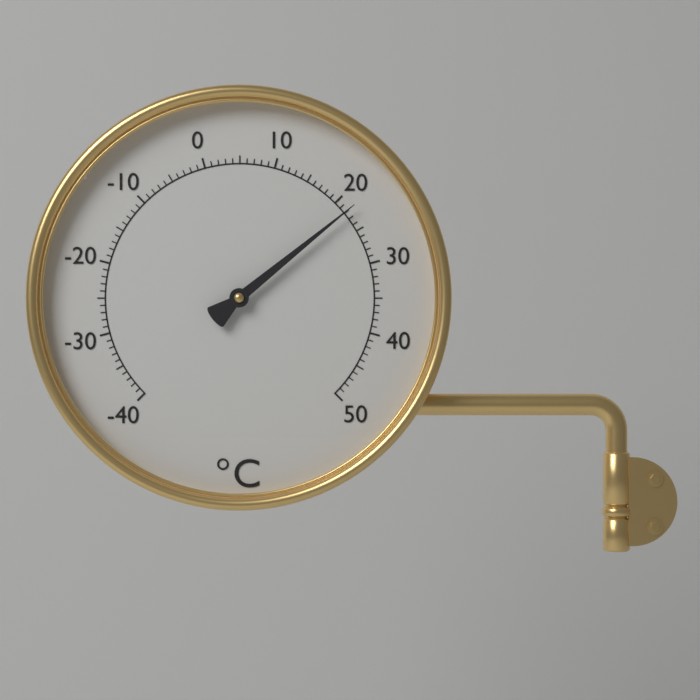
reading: 22 °C
